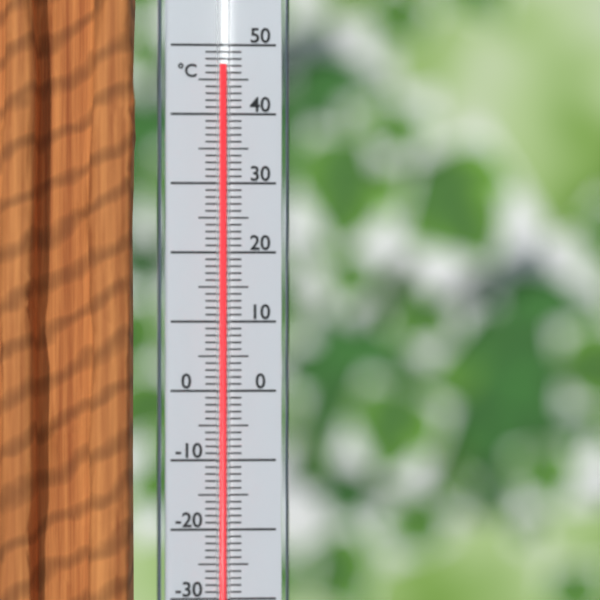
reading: 47 °C
